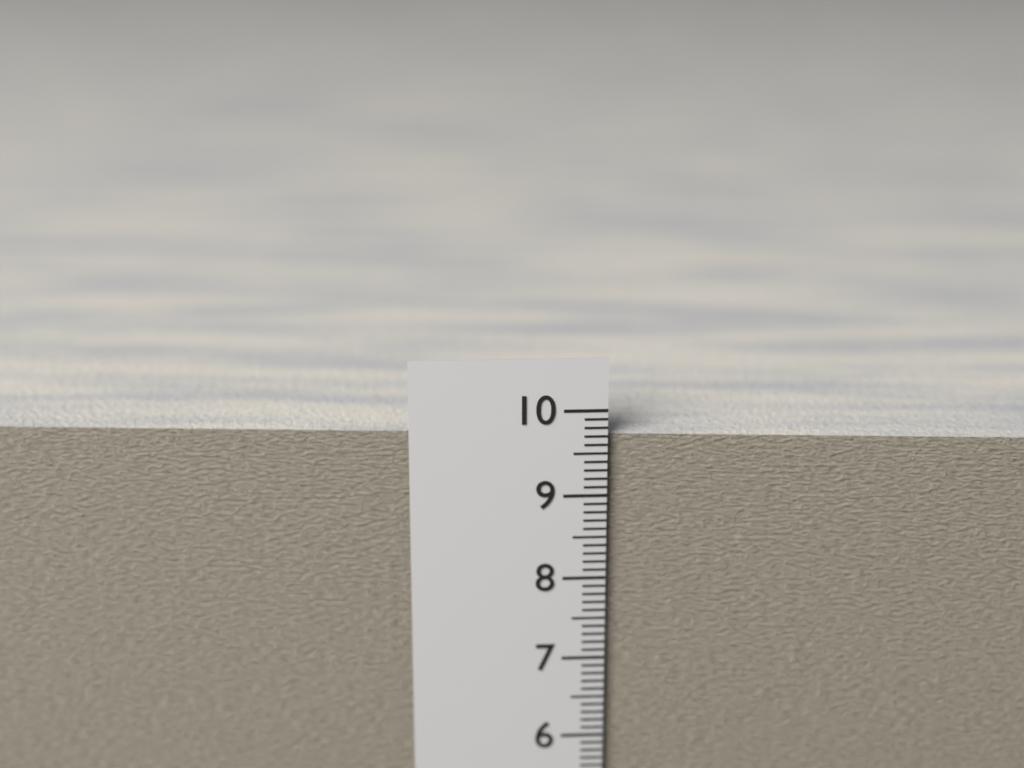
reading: 9.7 cm
